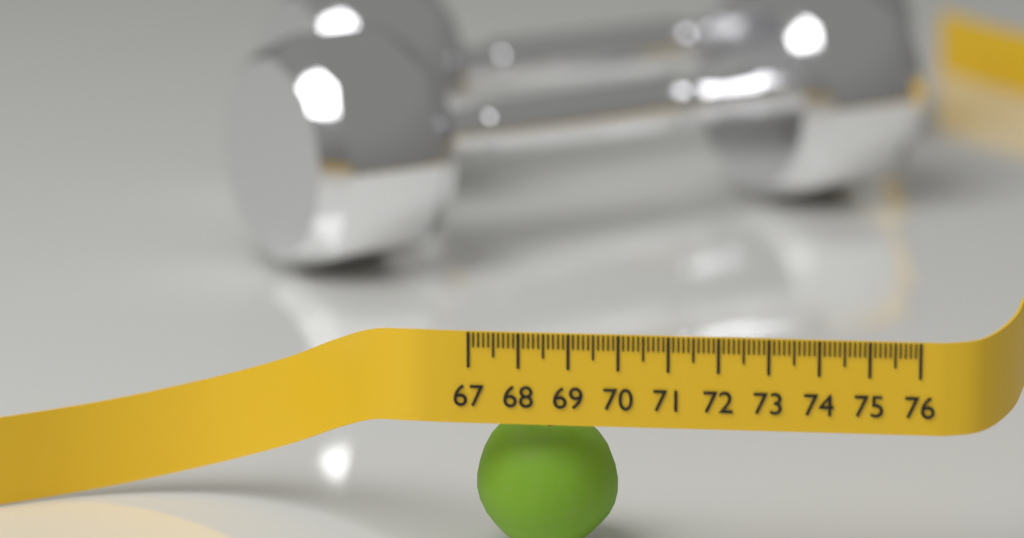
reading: 69.9 (no unit)
